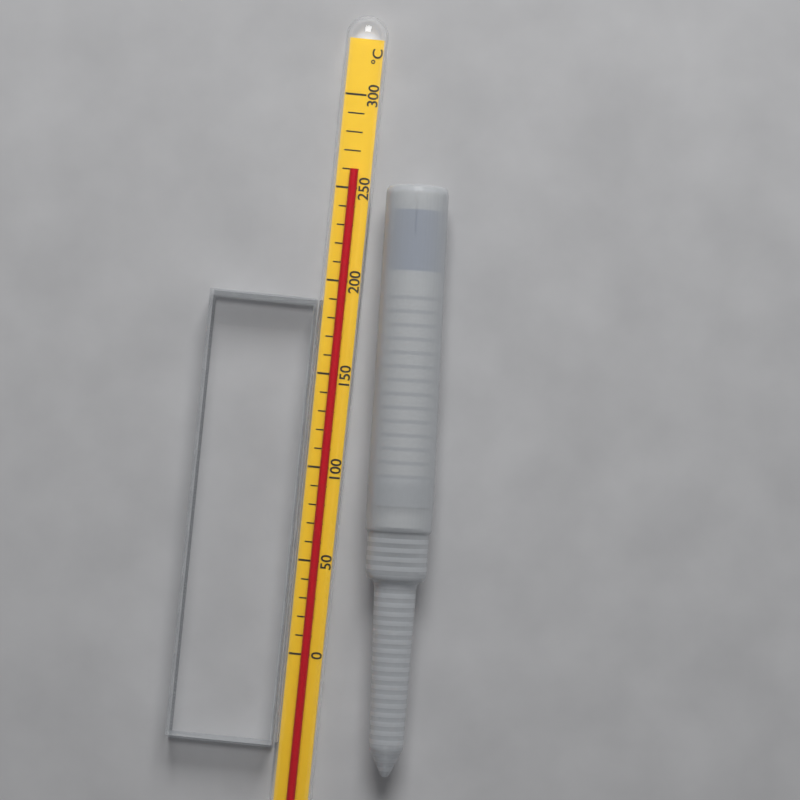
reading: 260 °C
